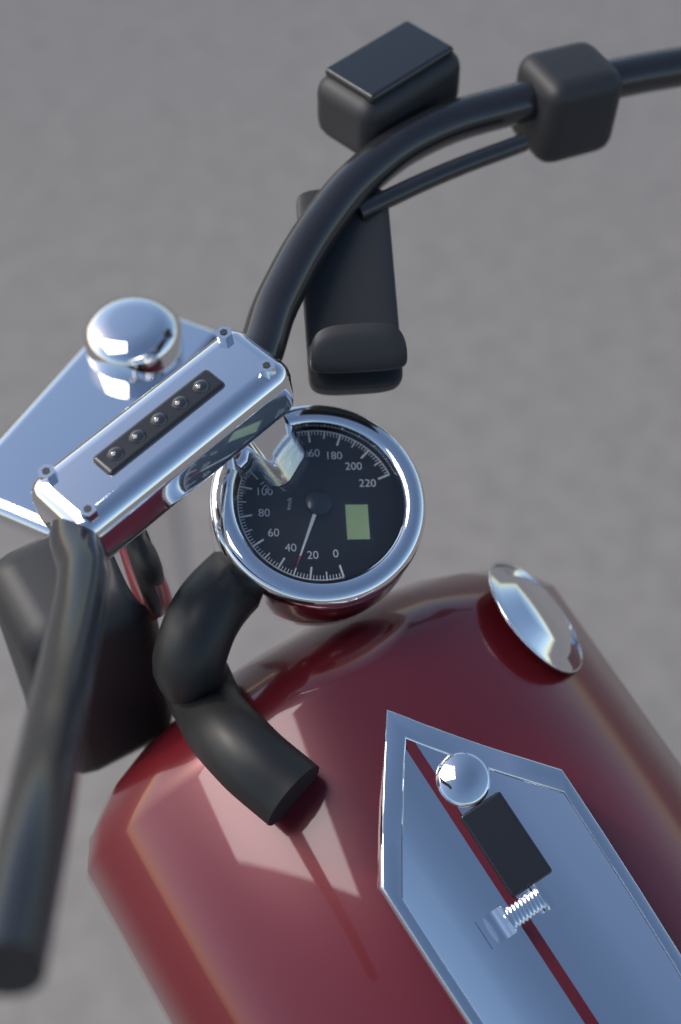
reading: 30 km/h
